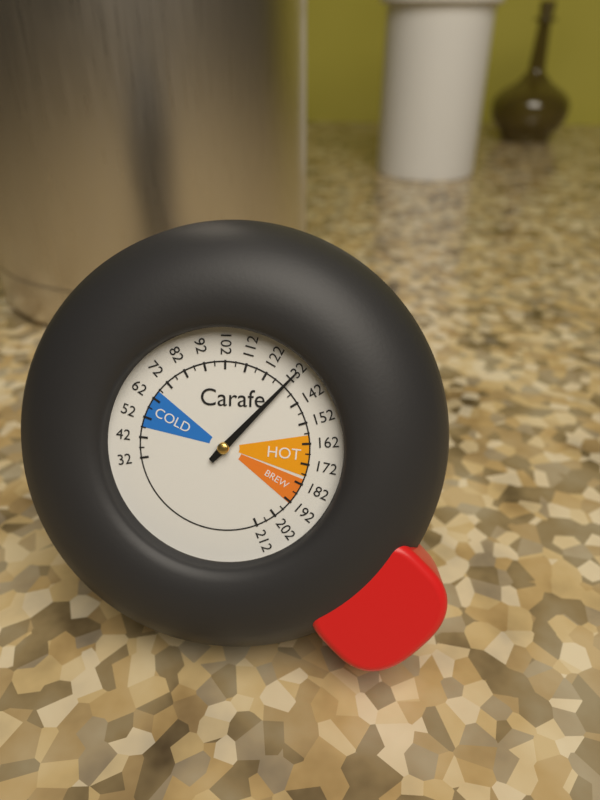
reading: 132 (no unit)
